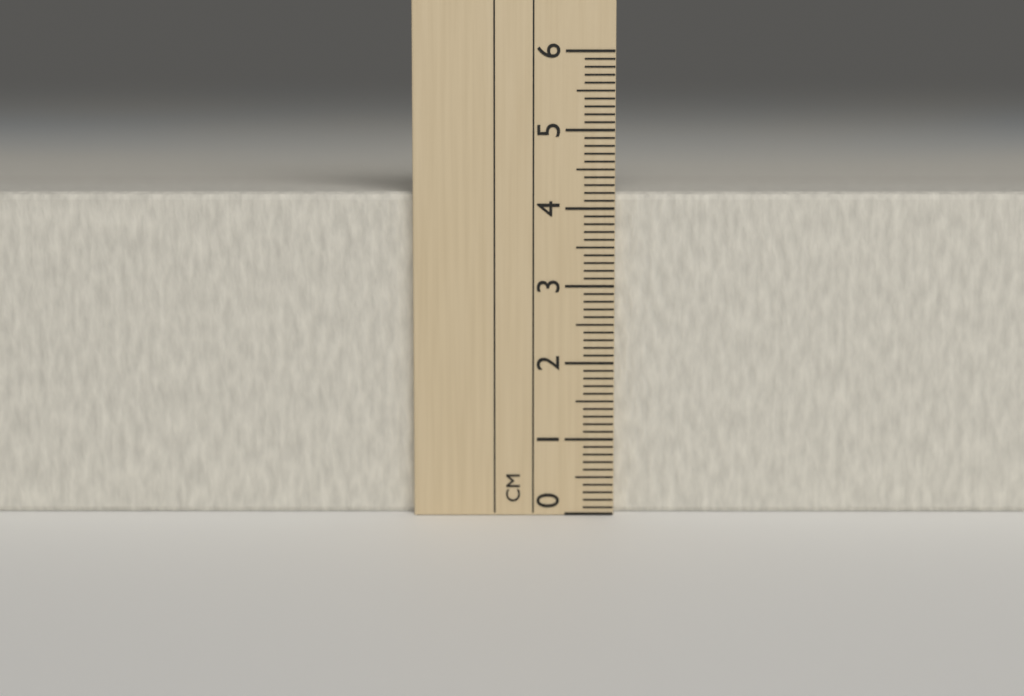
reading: 4.2 cm
